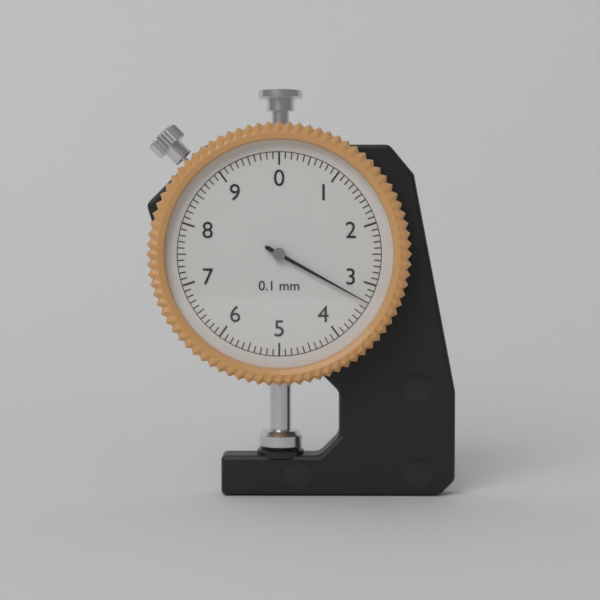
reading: 3.3 mm
